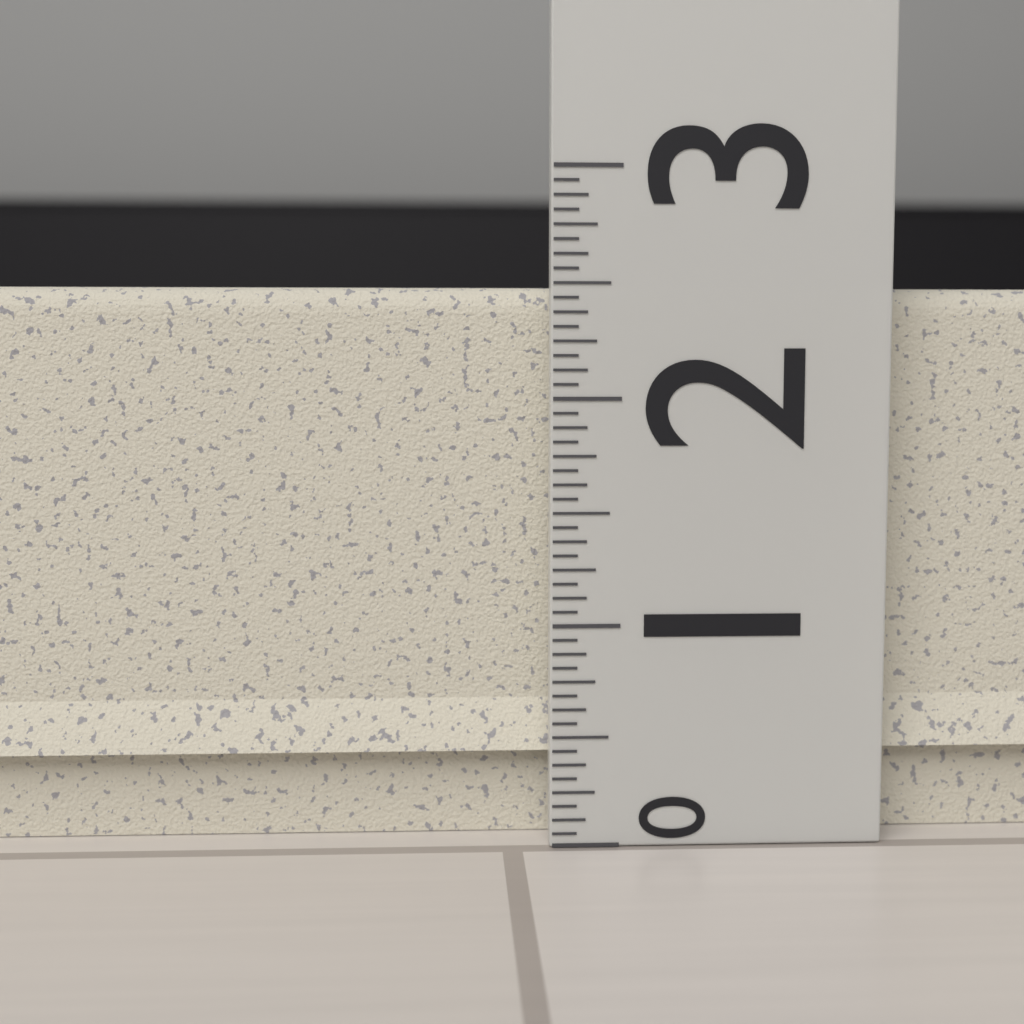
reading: 2.5000 (no unit)
